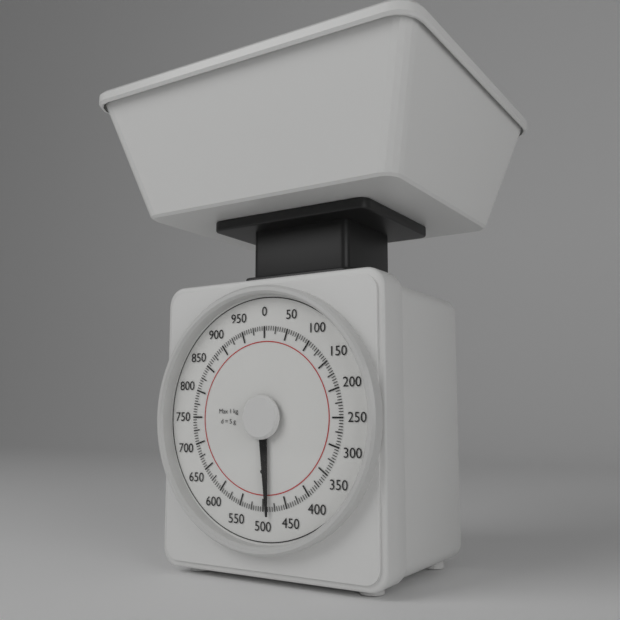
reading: 490 g
